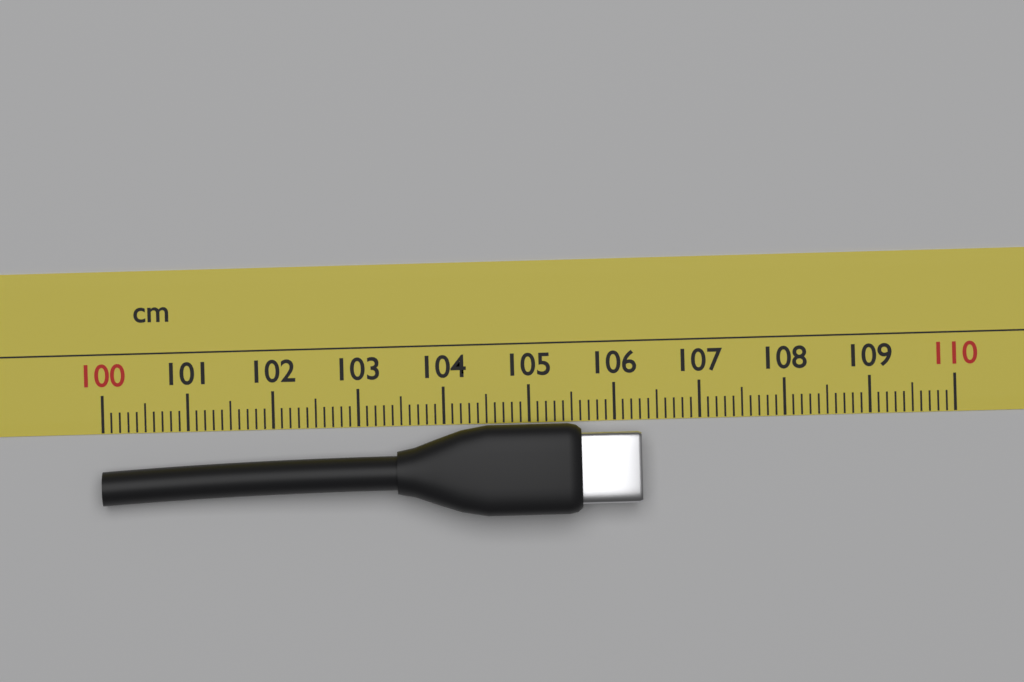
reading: 106.3 cm
